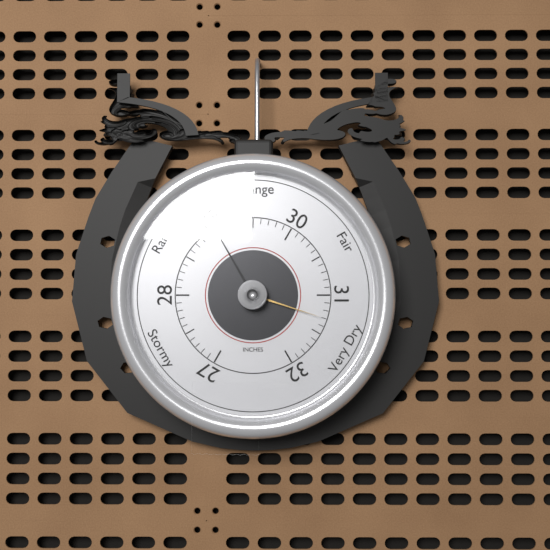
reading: 29.0 inHg
